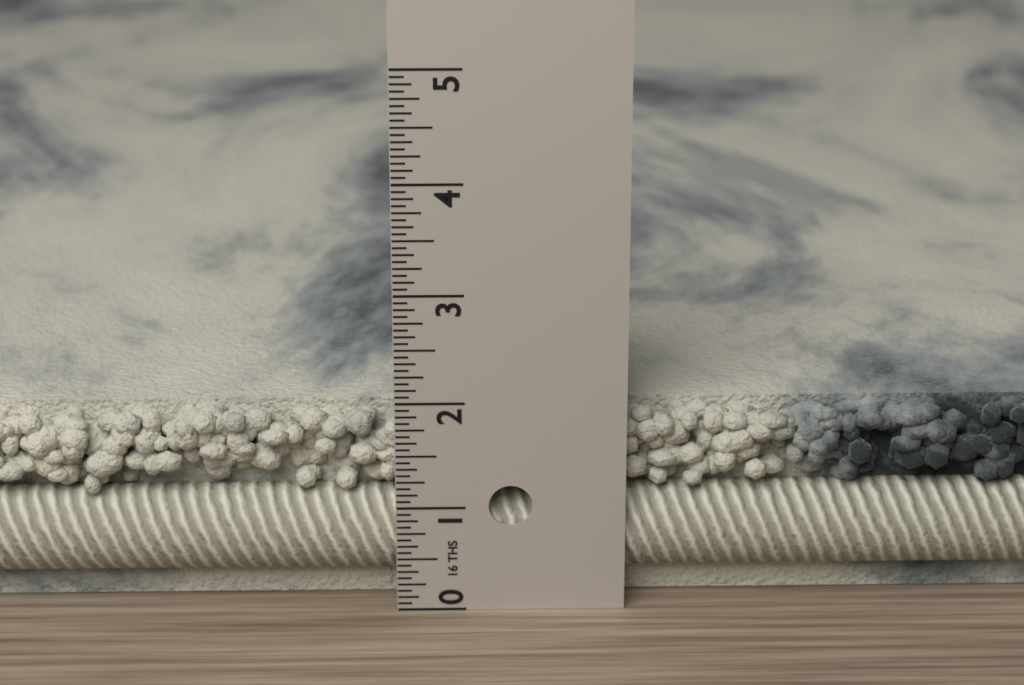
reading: 1.8750 in
